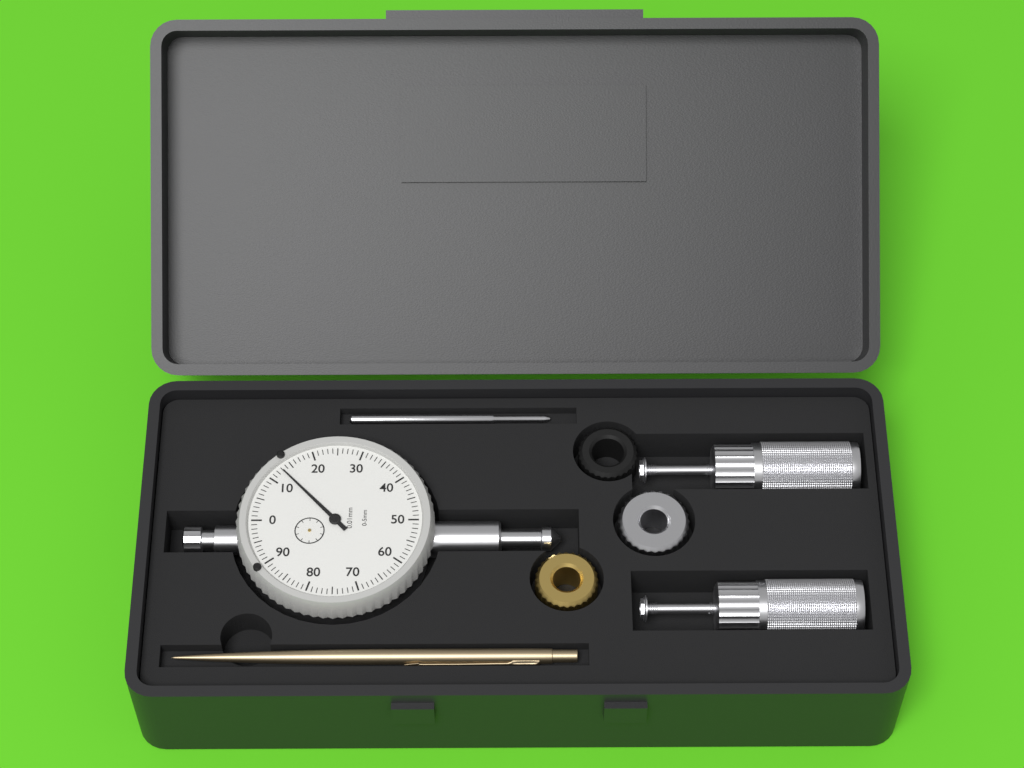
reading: 0.13 mm
